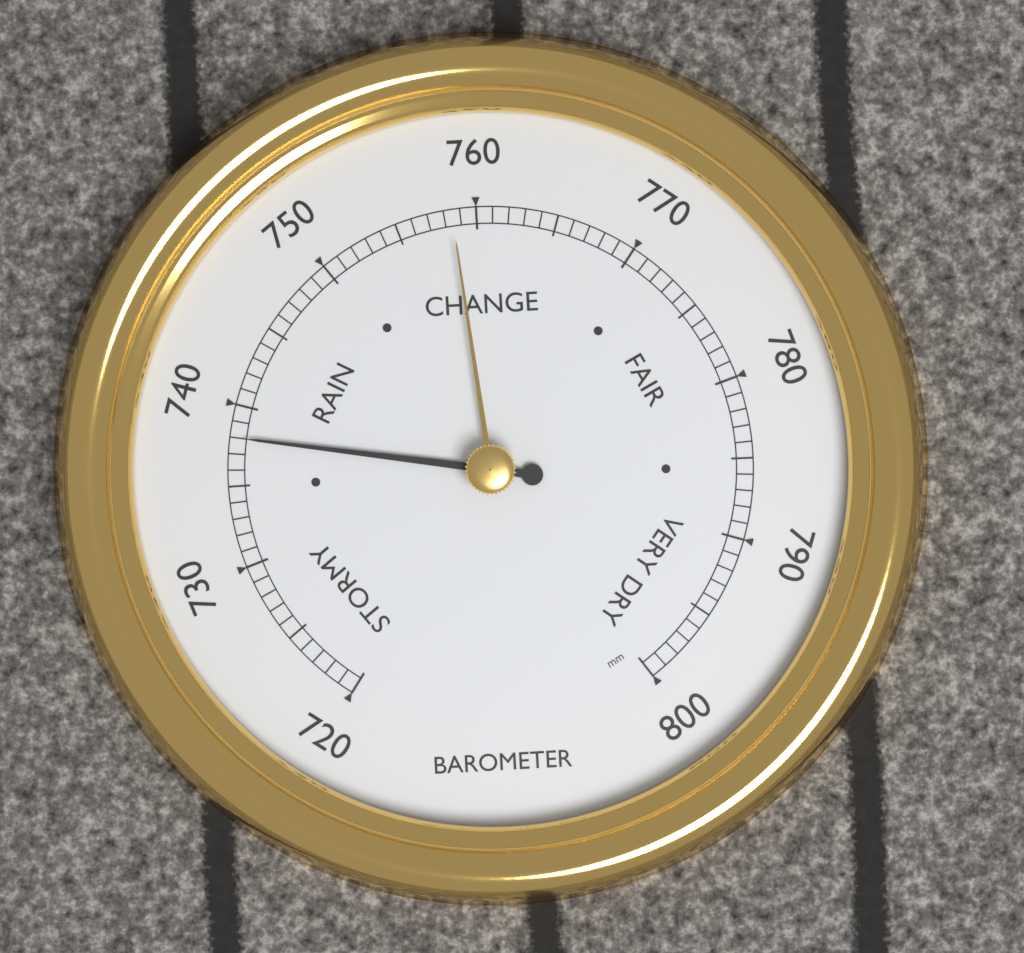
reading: 738 mm
